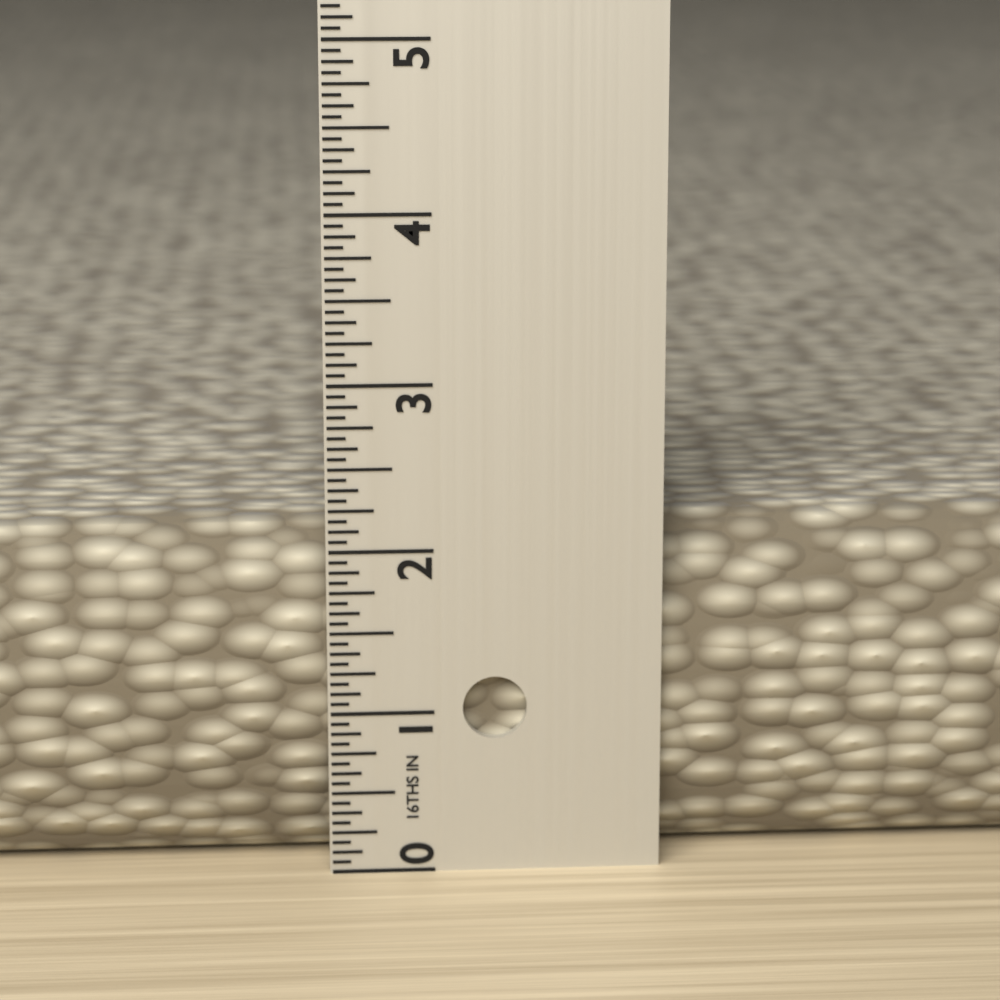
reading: 2.1250 in
